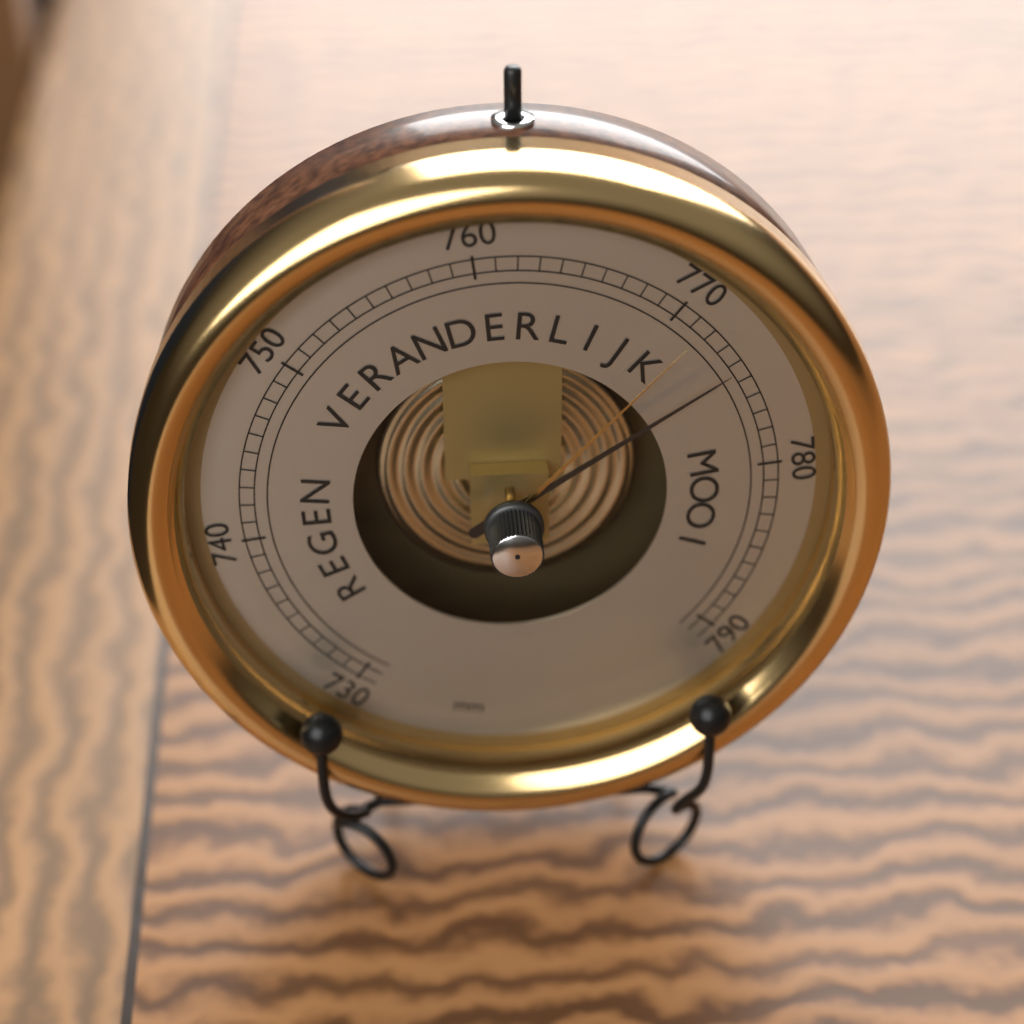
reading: 774 mm
